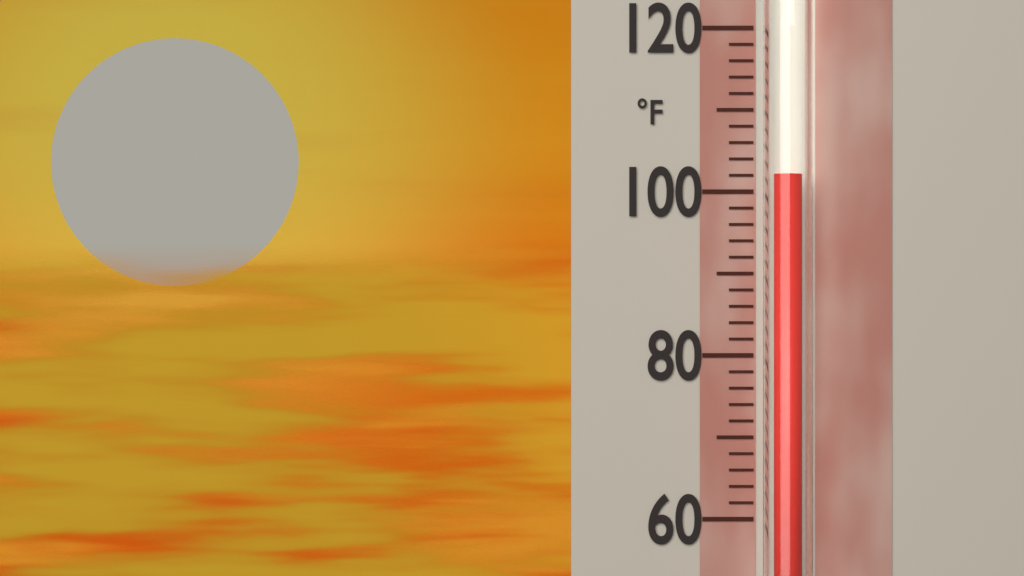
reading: 102 °F
